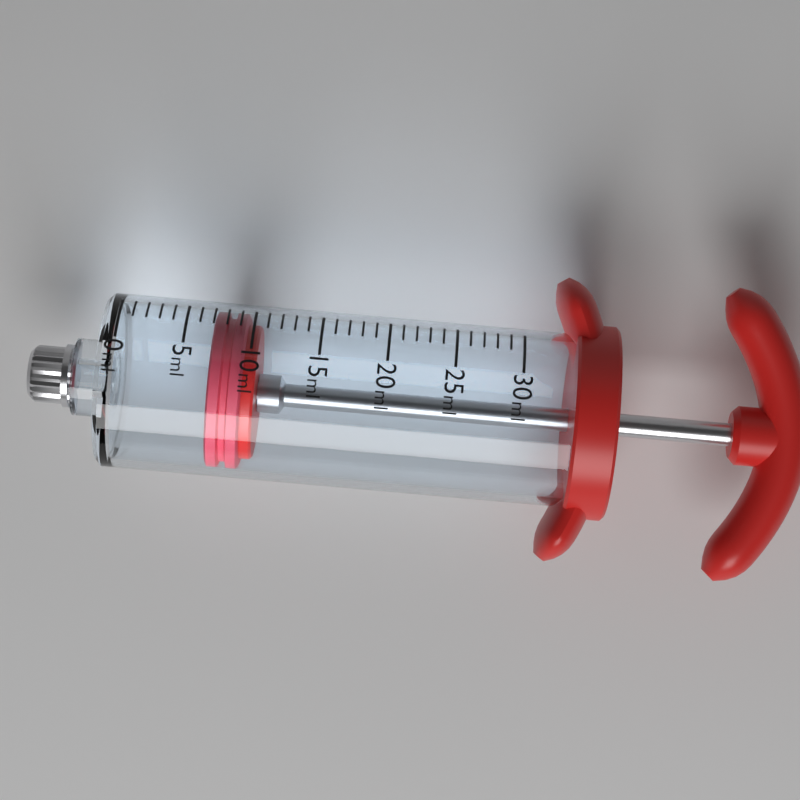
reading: 7 ml
